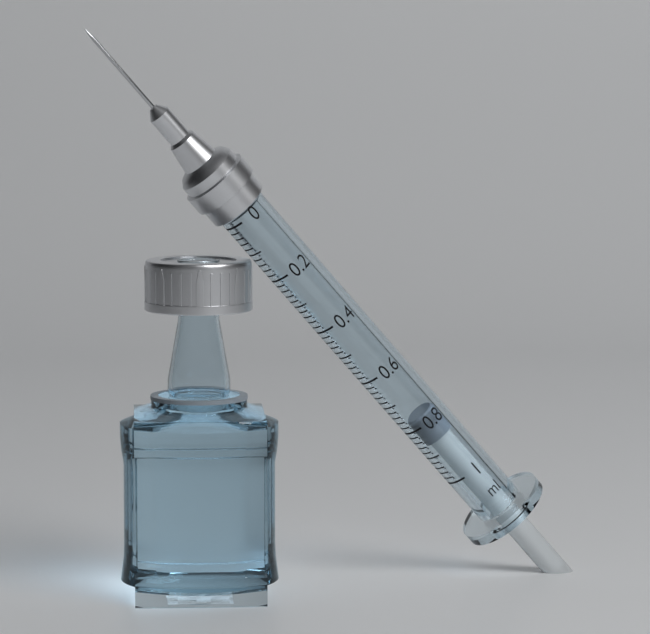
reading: 0.78 ml
